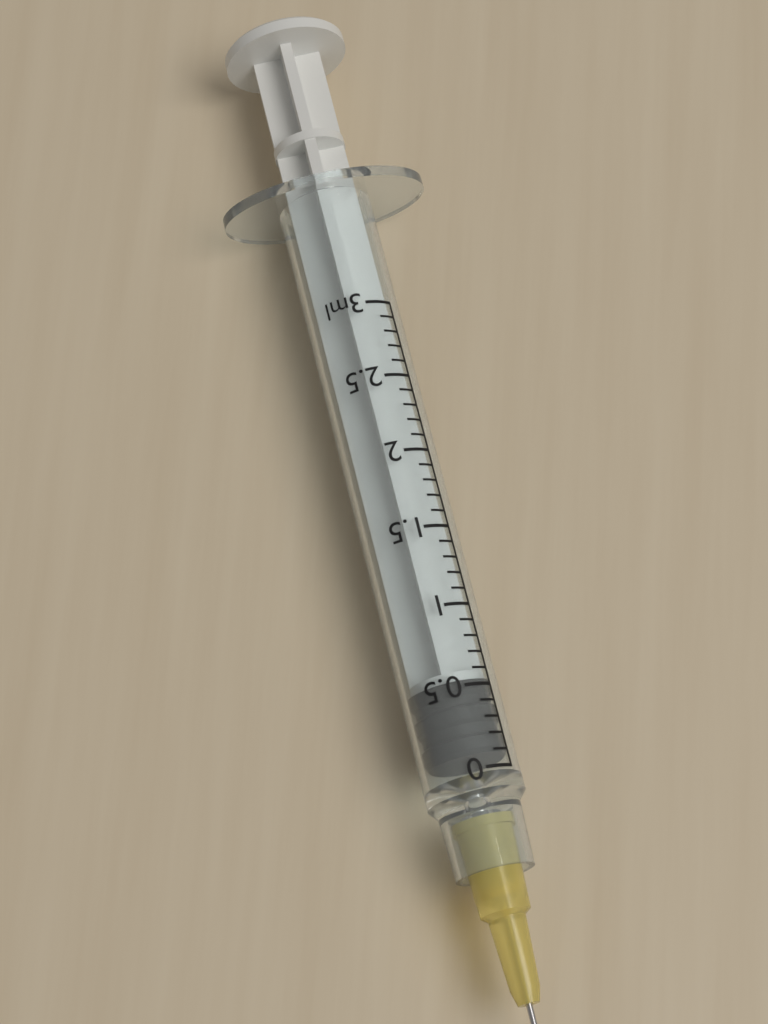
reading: 0.1 ml
